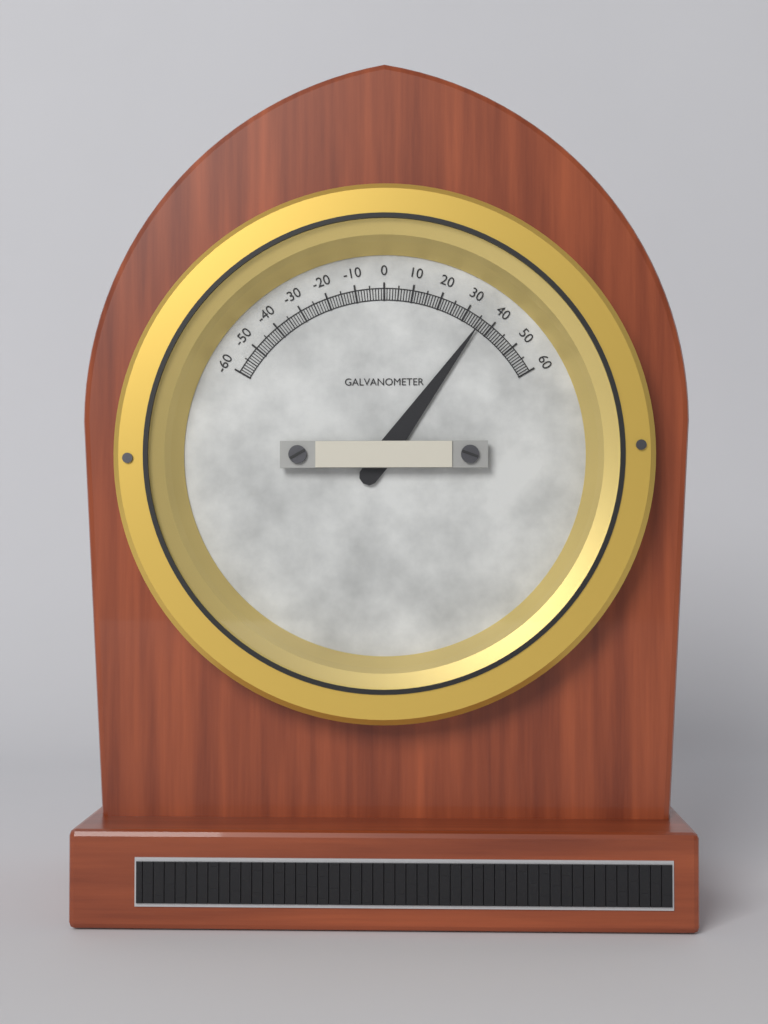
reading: 36 (no unit)
